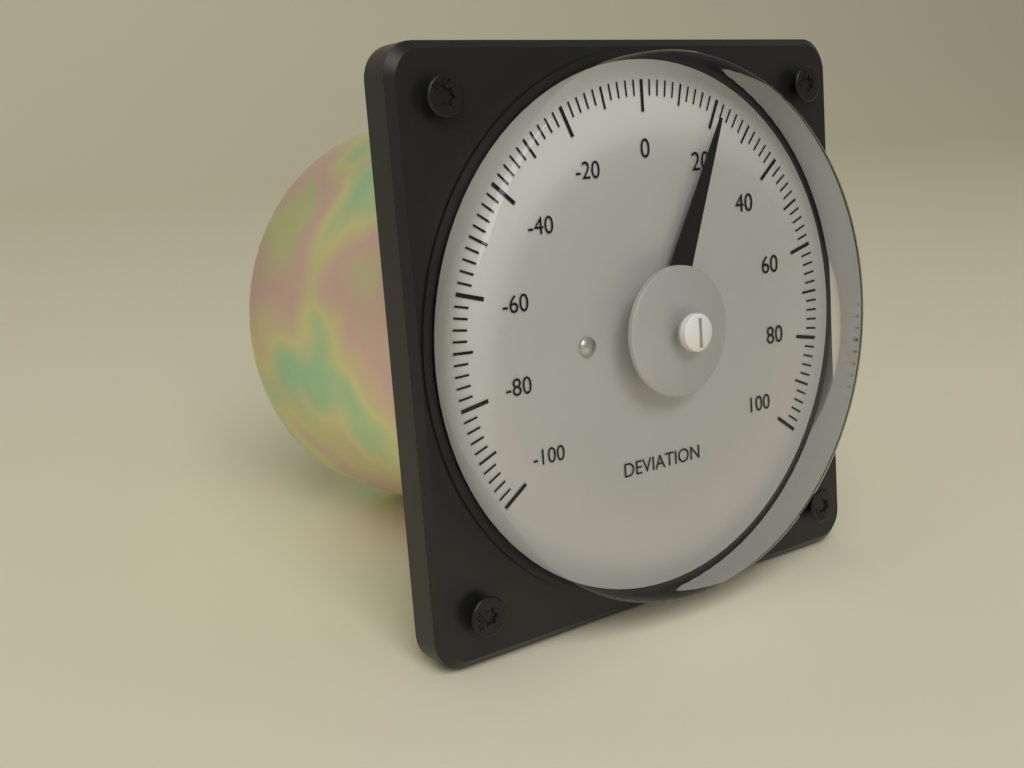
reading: 20 (no unit)
